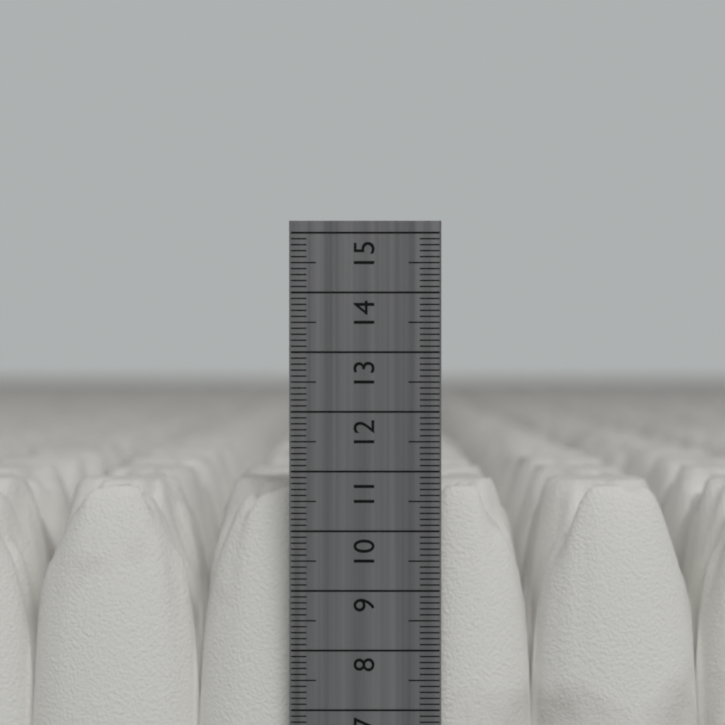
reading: 10.7 cm
